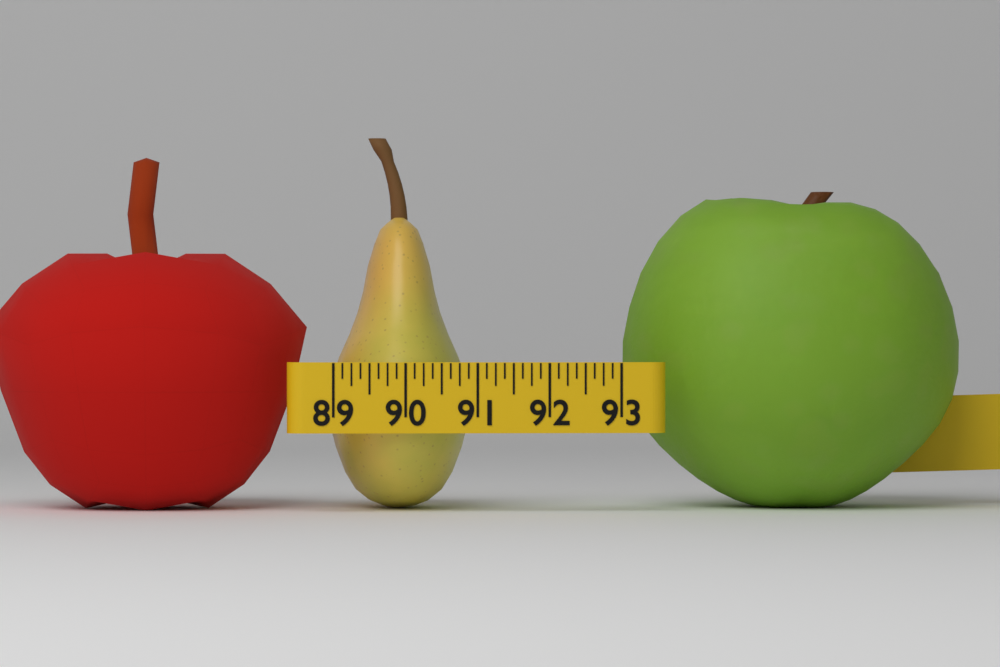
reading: 91.000 (no unit)
